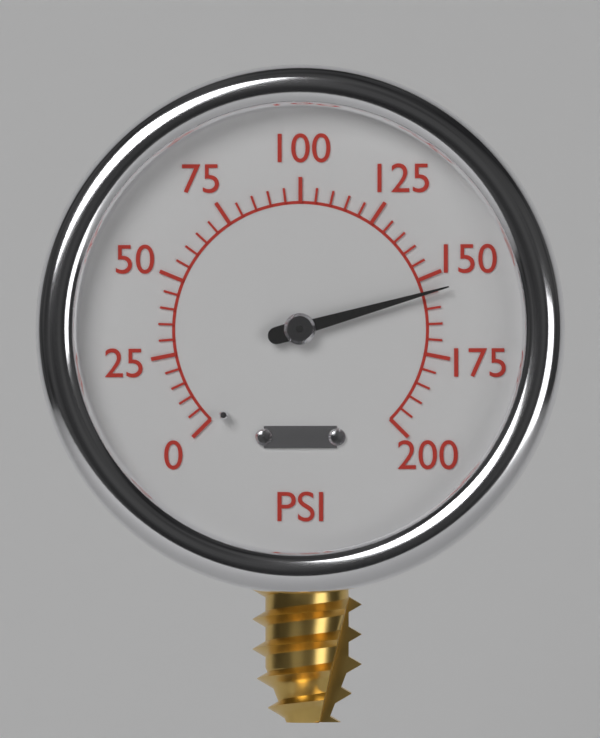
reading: 155 psi
